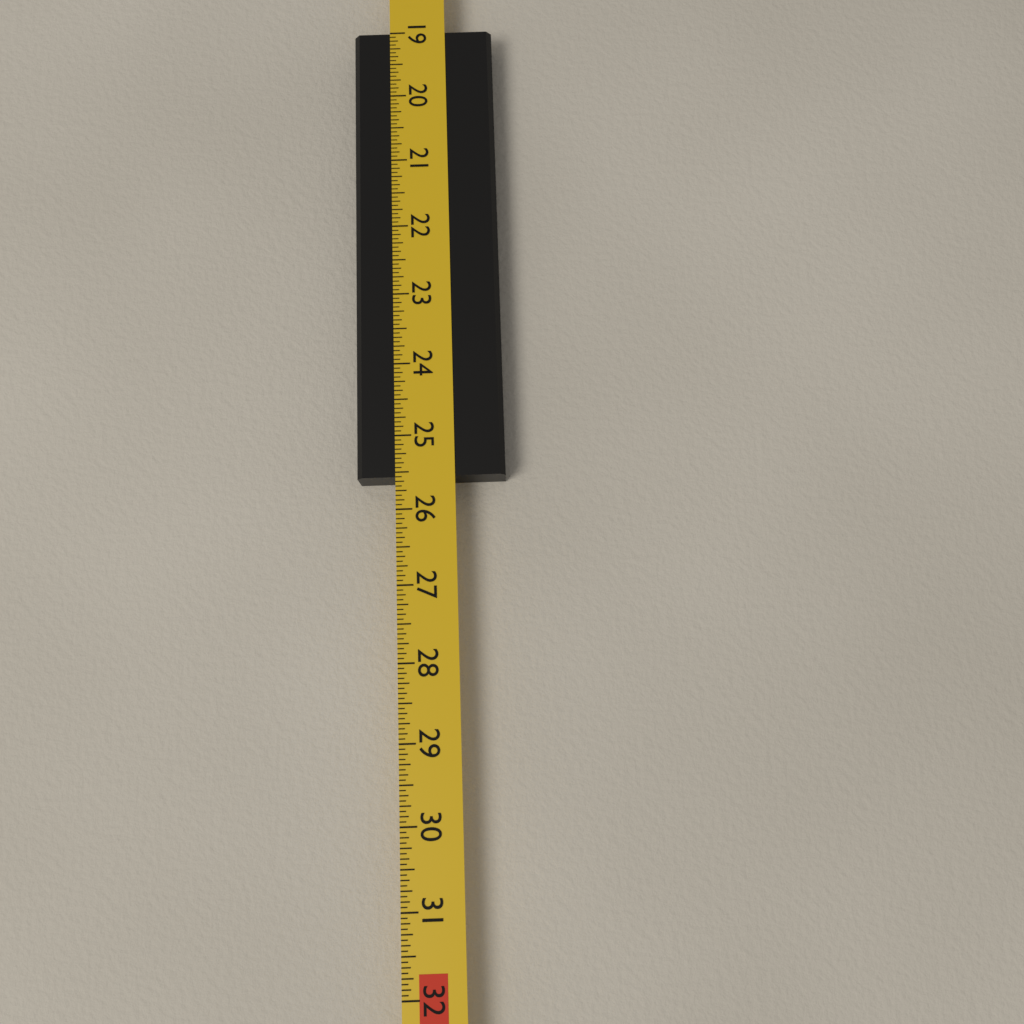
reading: 25.5625 in
